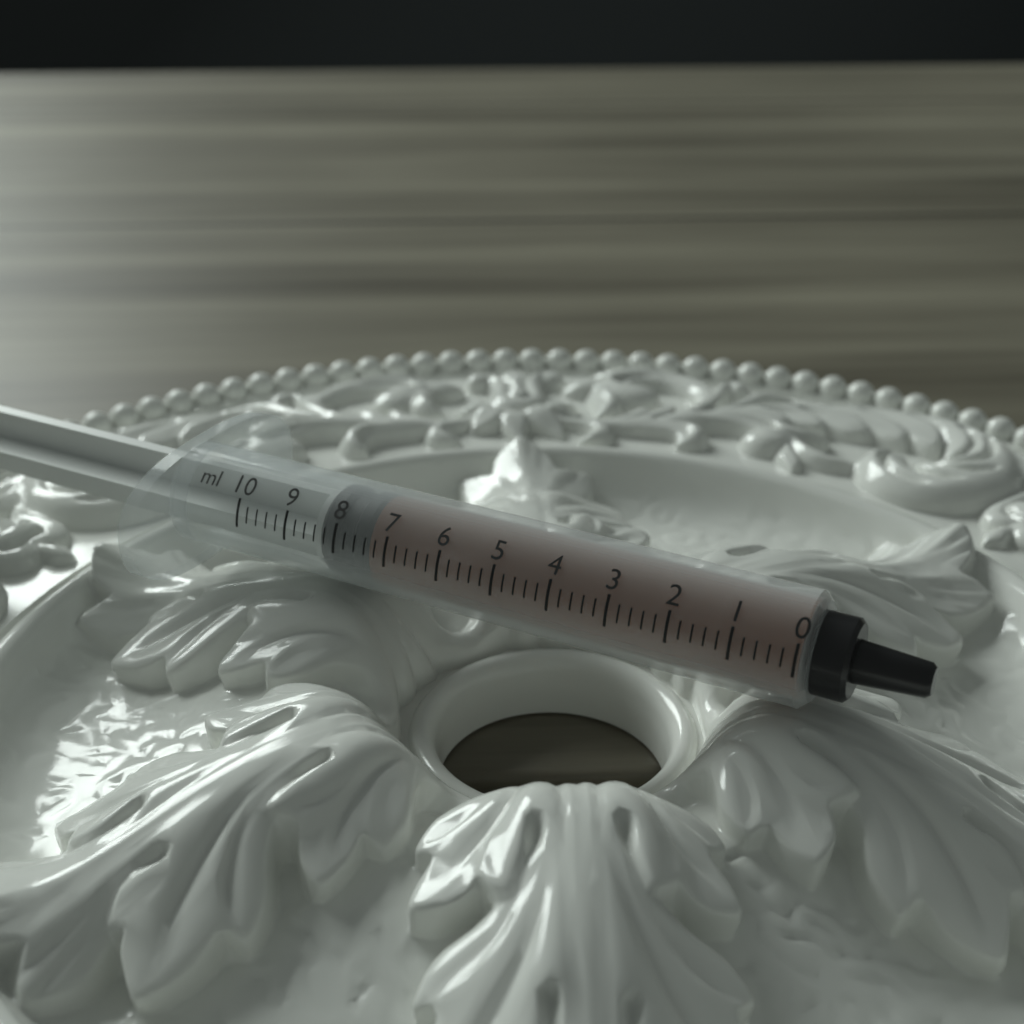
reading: 7.4 ml
